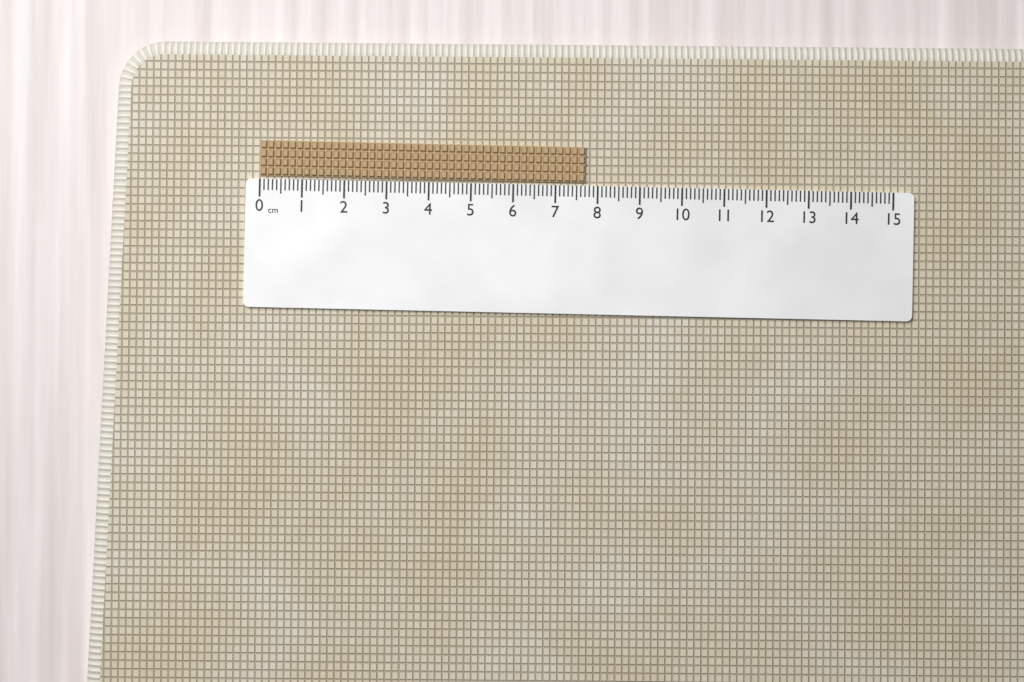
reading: 7.7 cm
